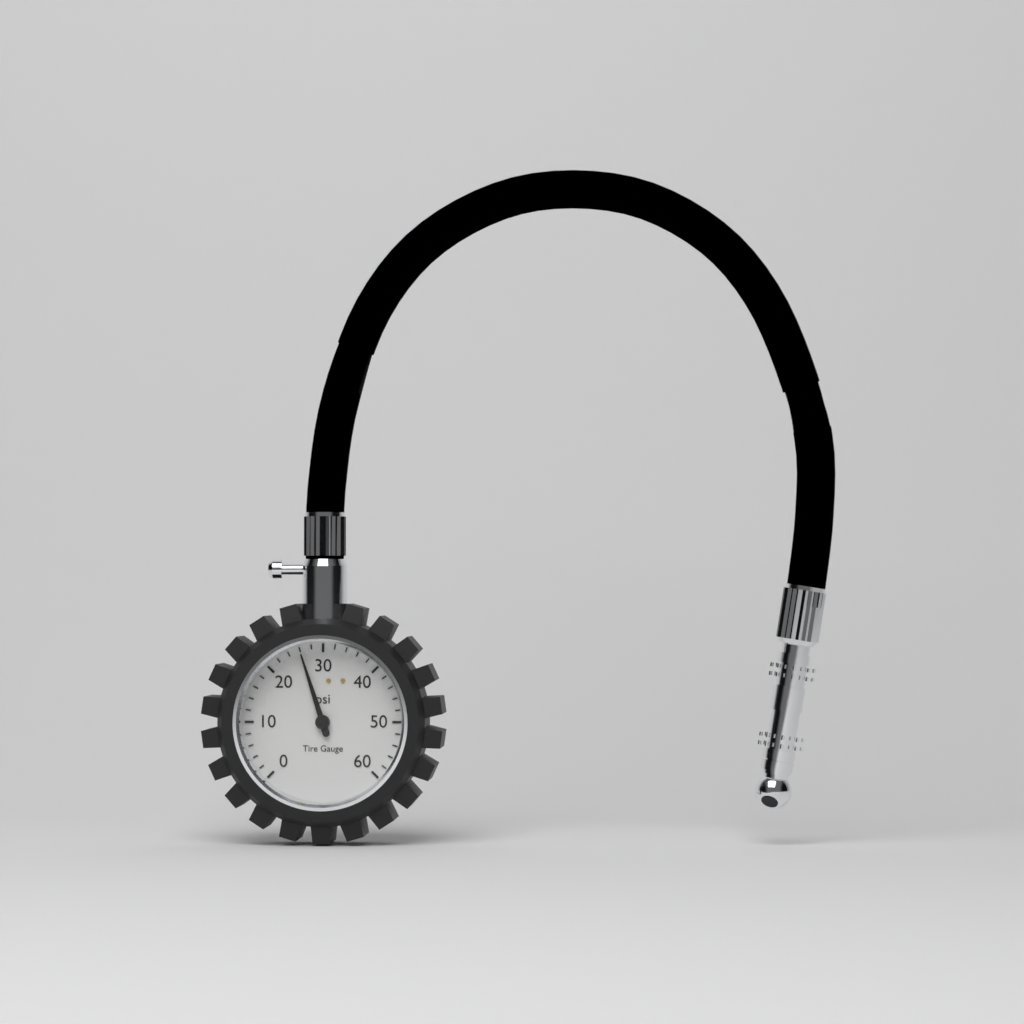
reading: 26 psi
